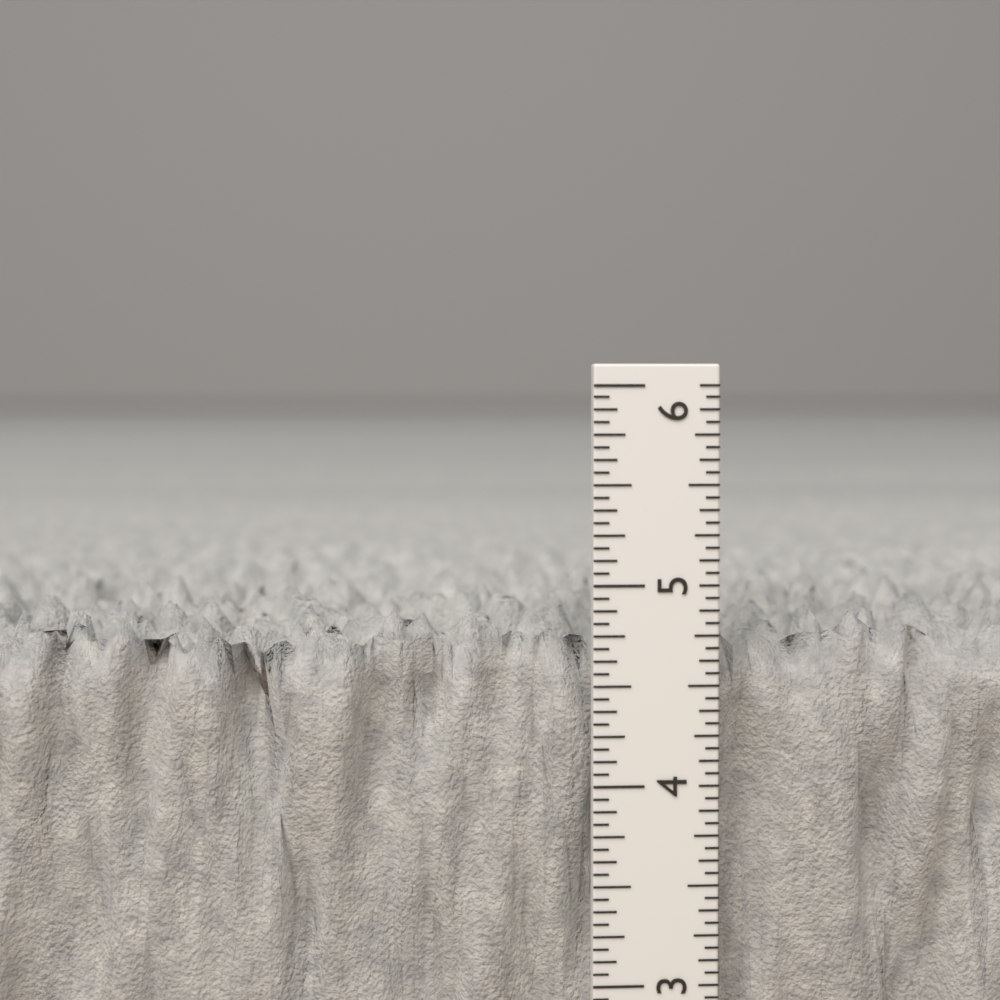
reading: 4.8125 in
